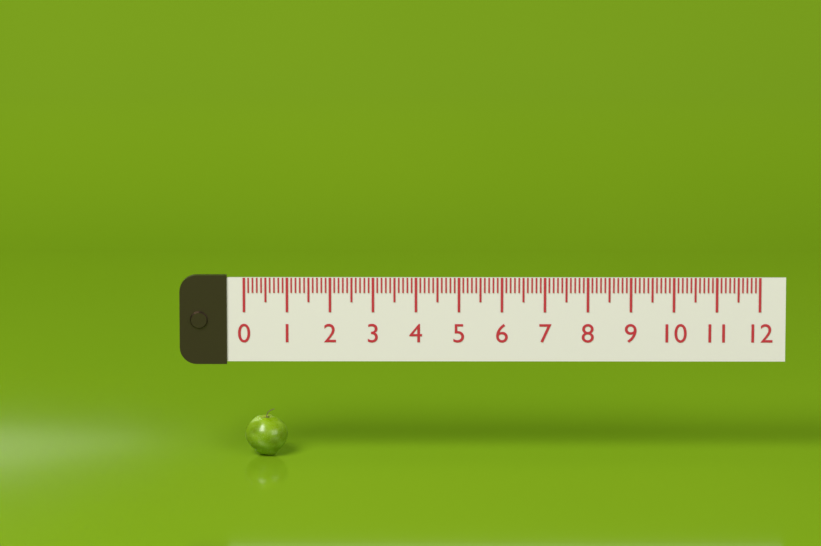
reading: 1.0 (no unit)
